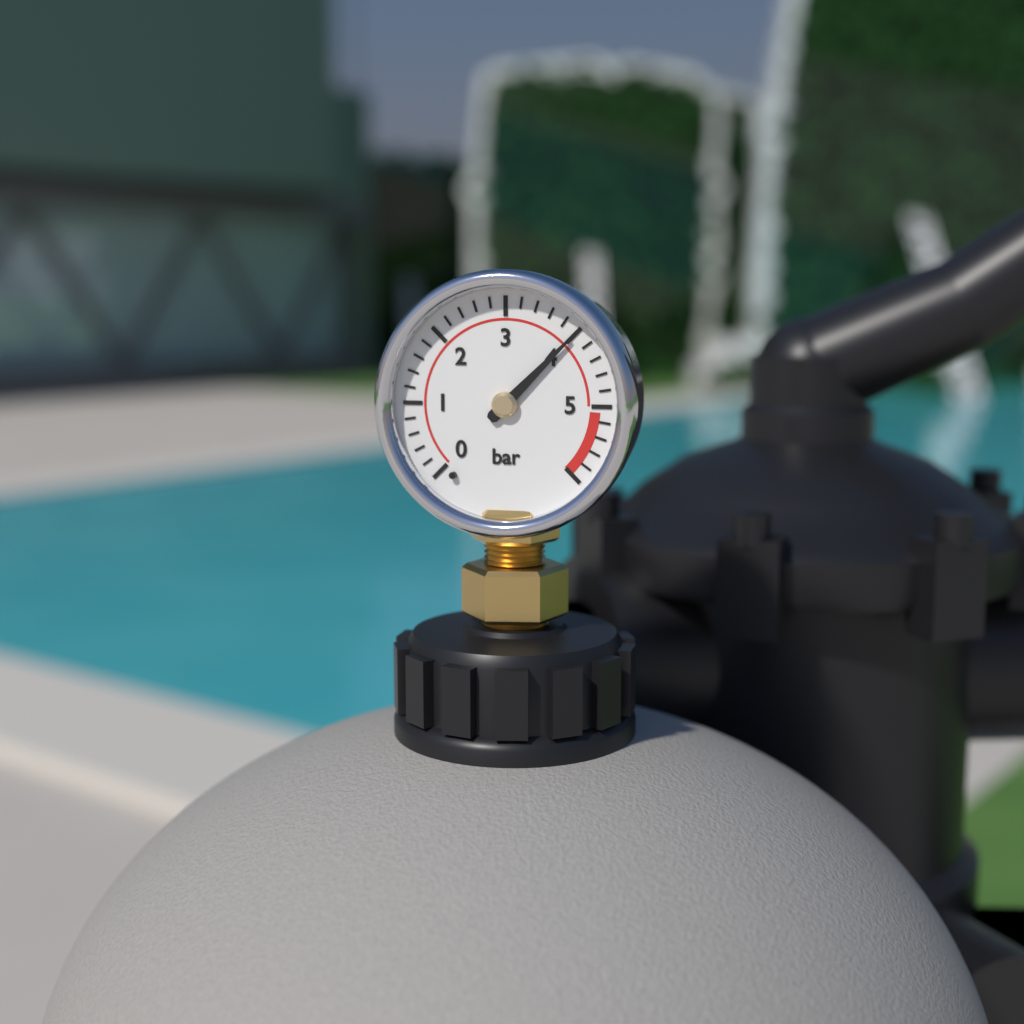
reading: 4.0 bar
